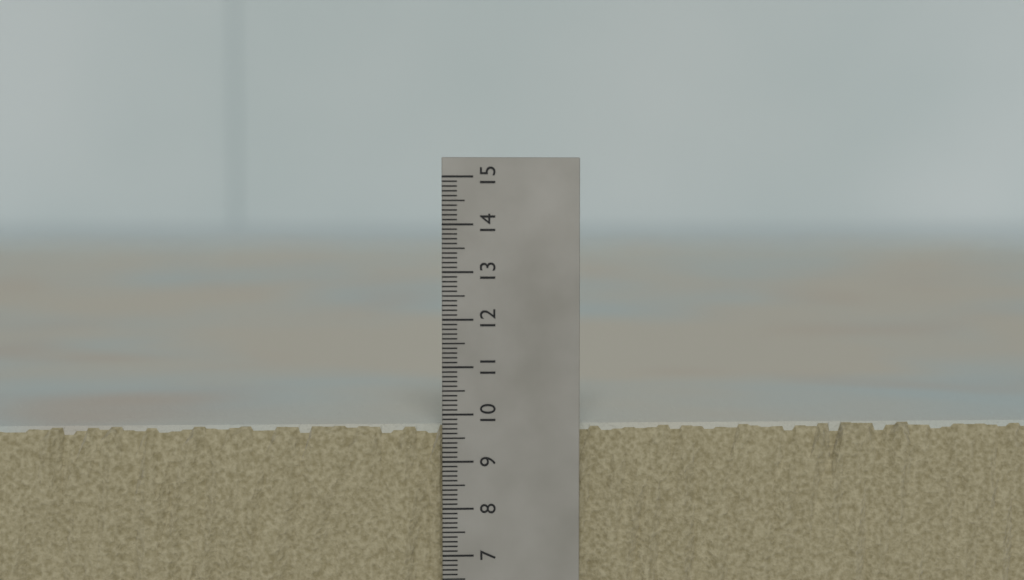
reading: 9.7 (no unit)
